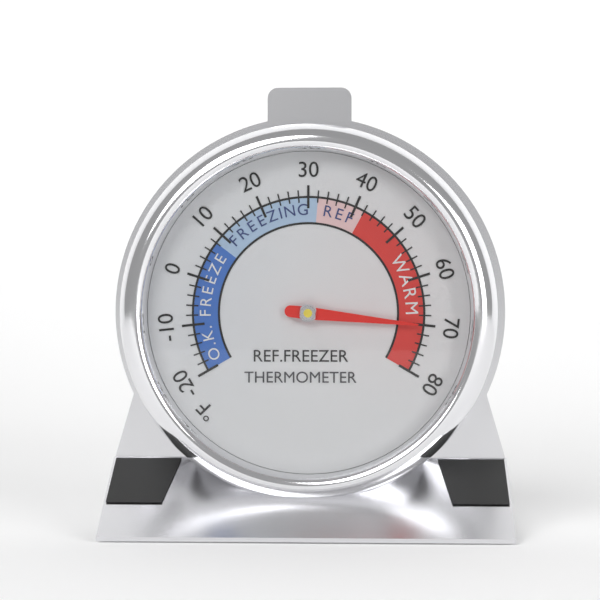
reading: 70 °F
